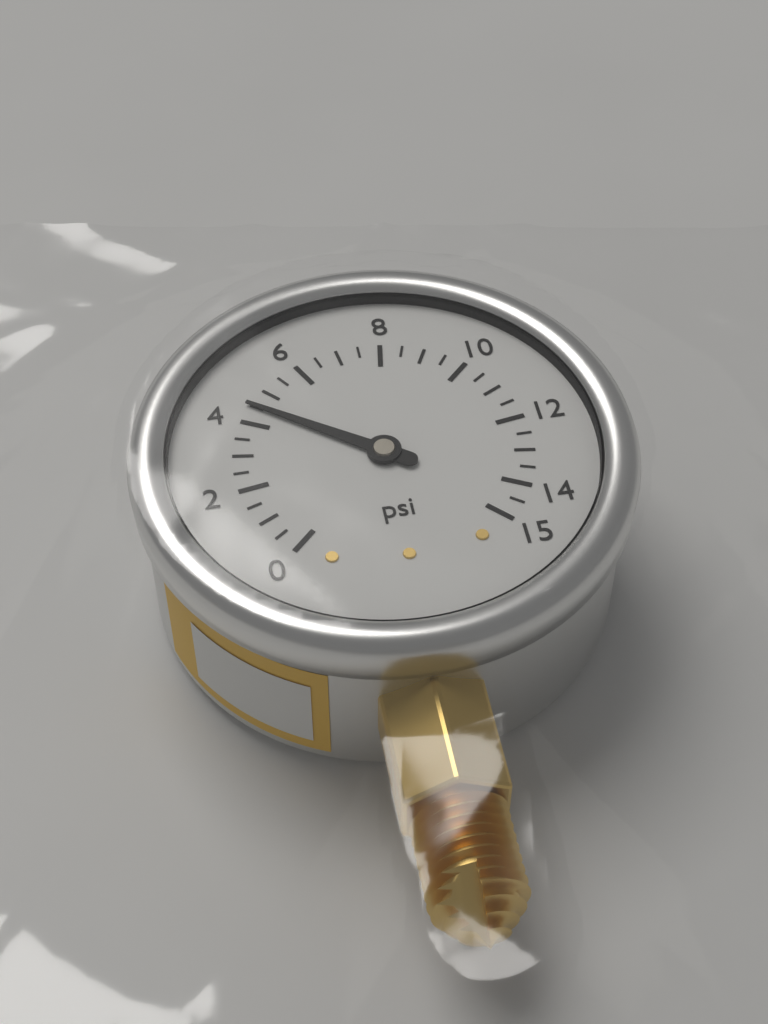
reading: 4.5 psi
